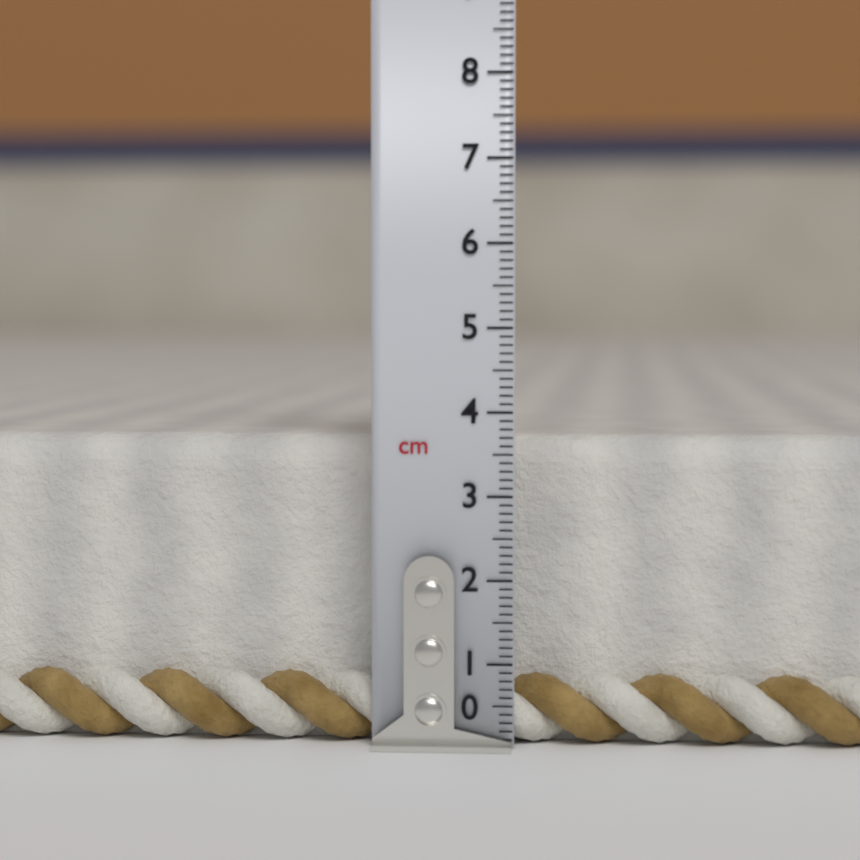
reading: 3.7 cm
